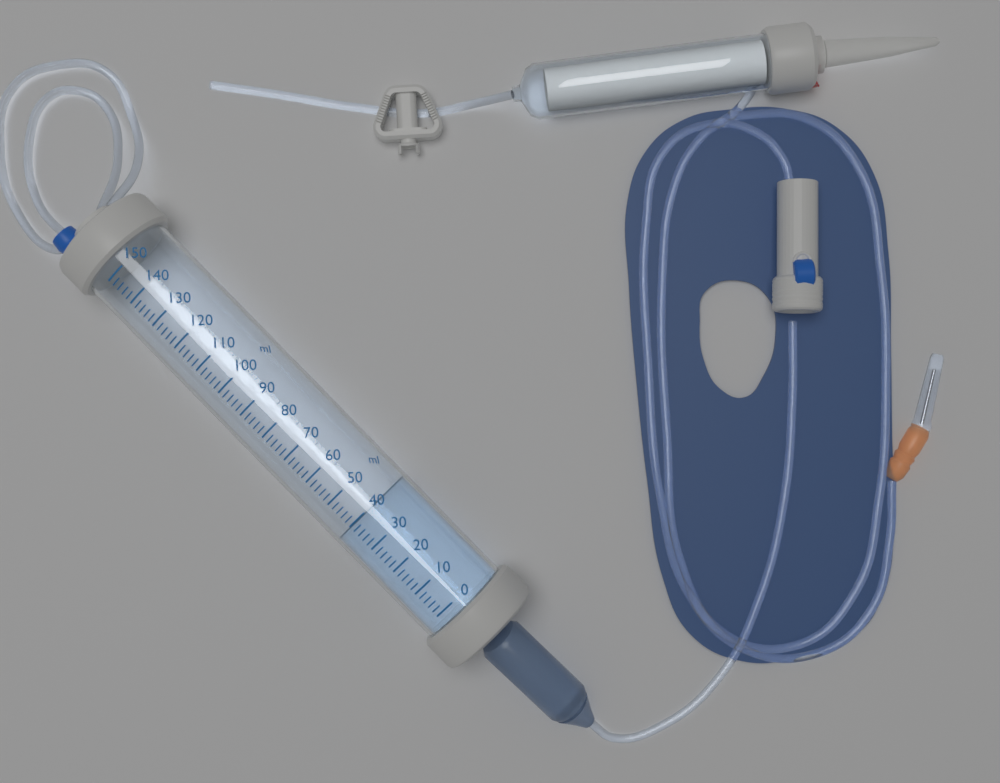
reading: 40 ml
